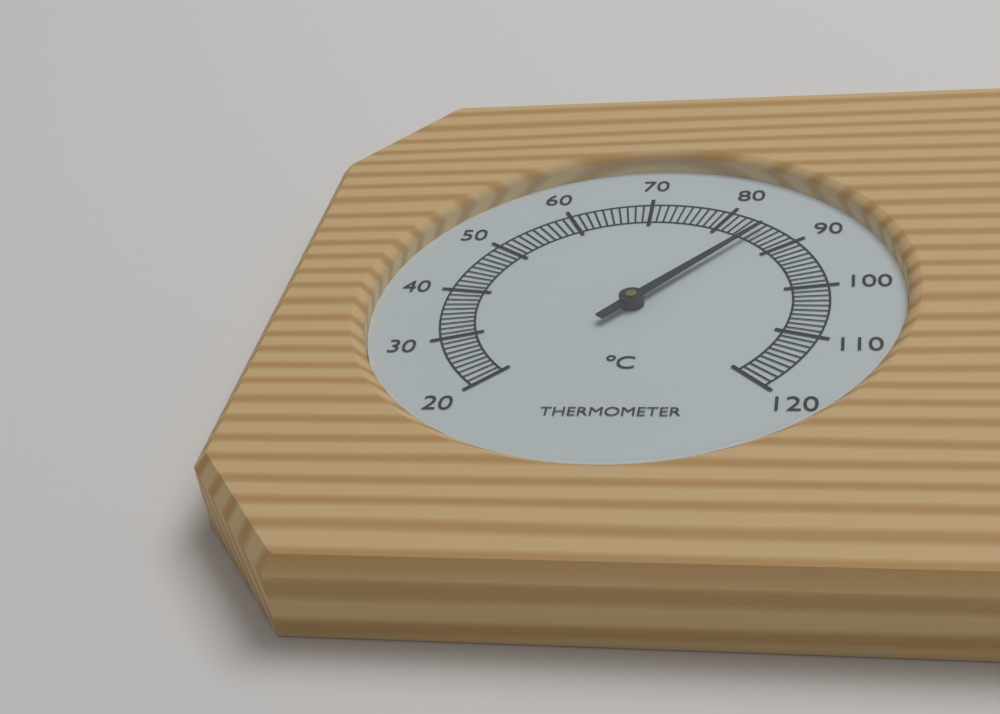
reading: 85 °C
